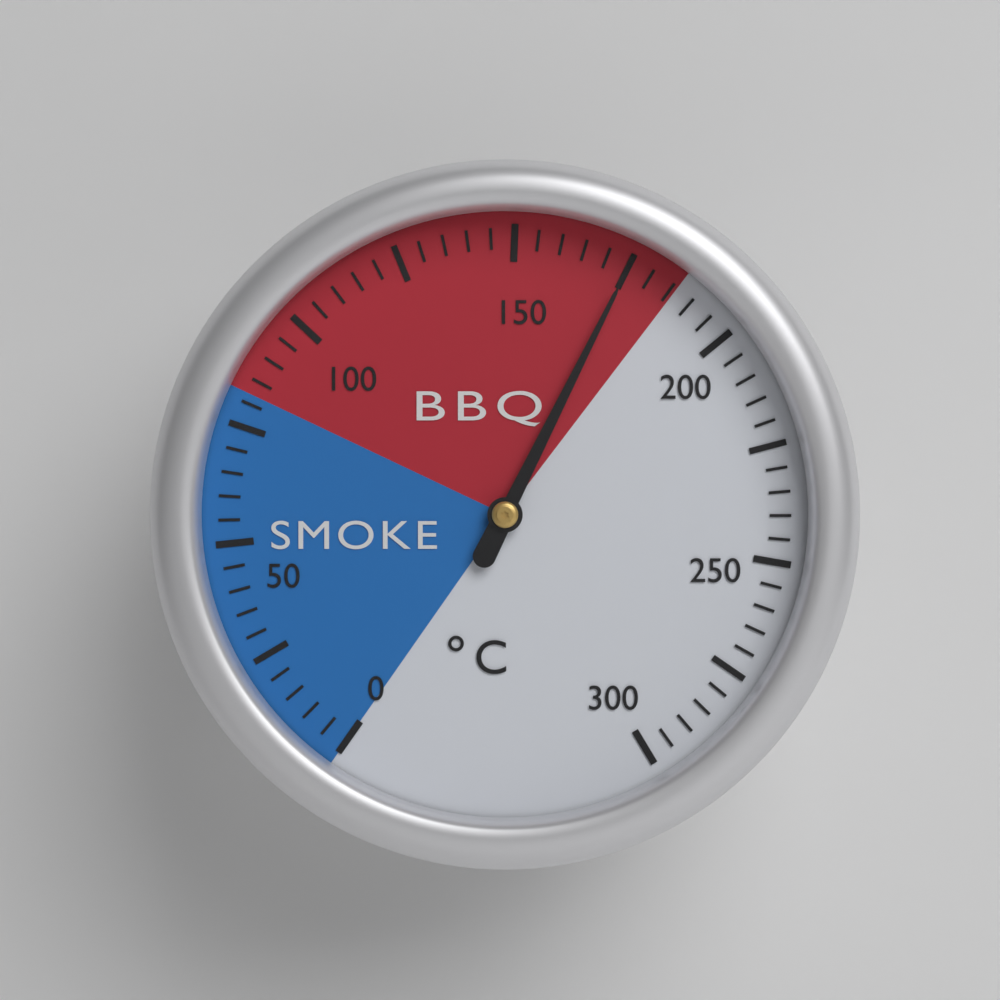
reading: 175 °C
